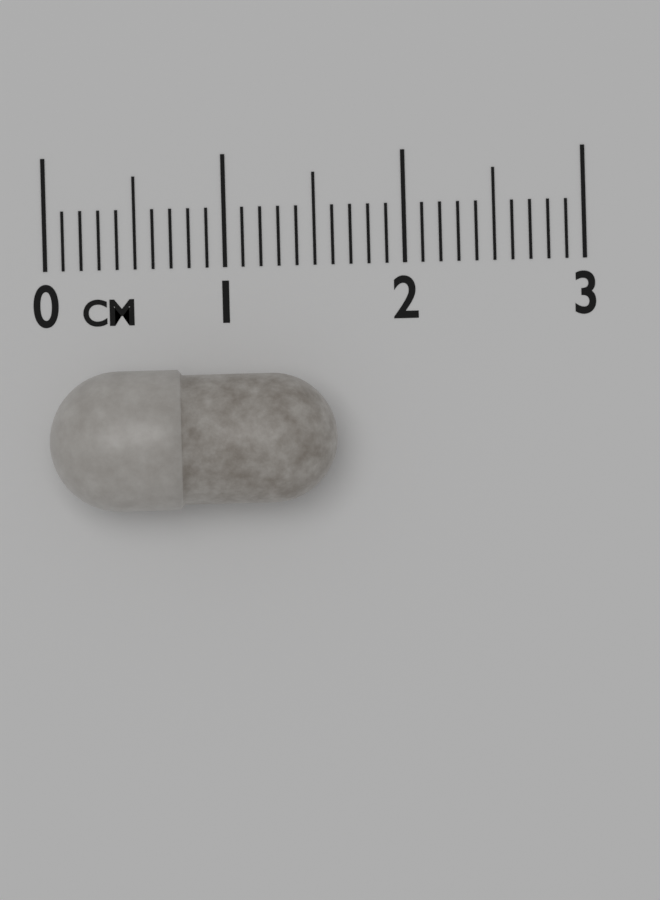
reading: 1.6 cm
